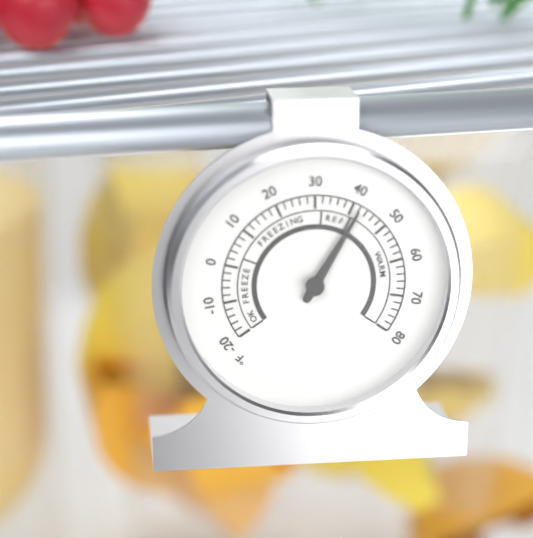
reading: 42 °F
